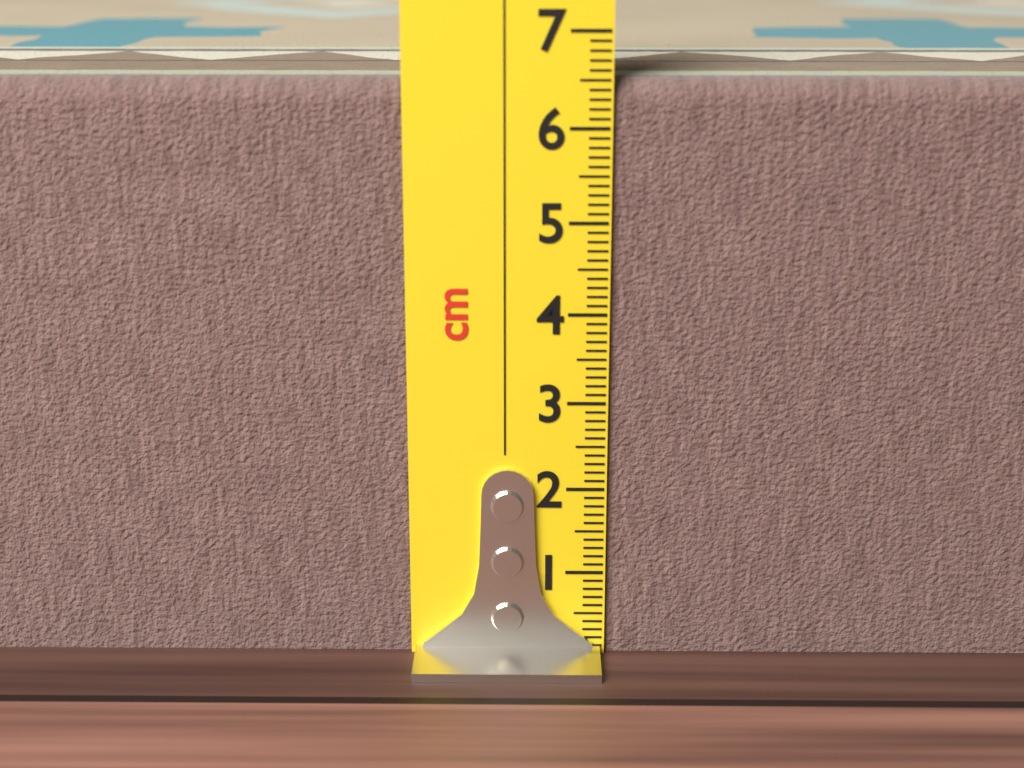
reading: 6.5 cm
